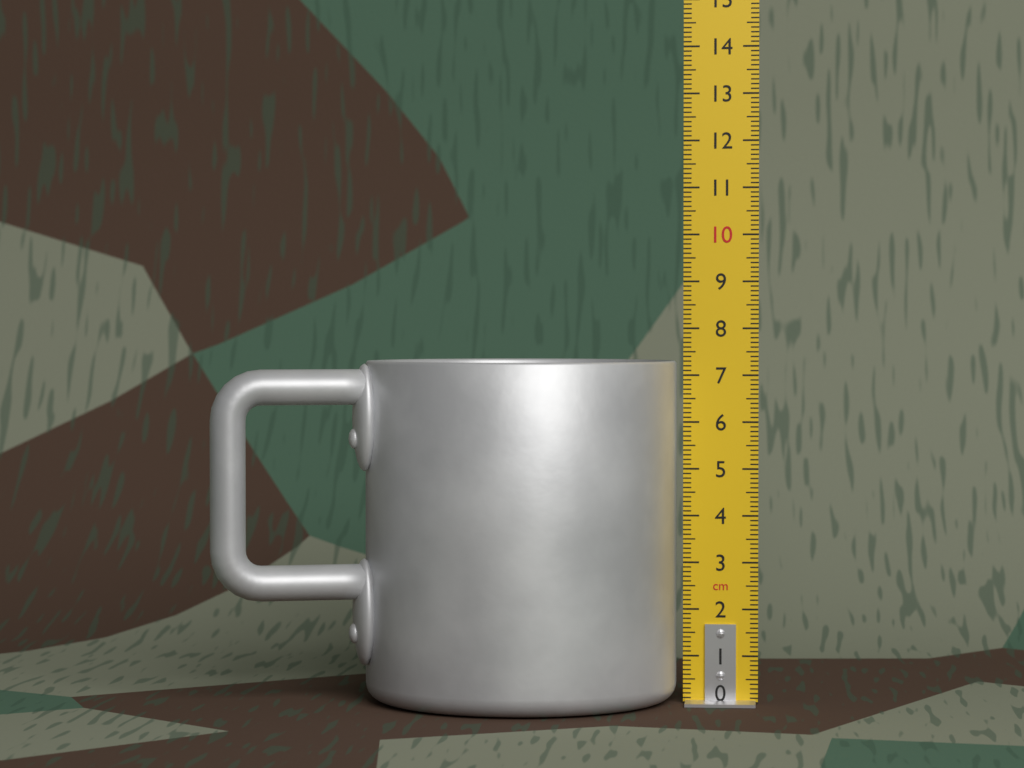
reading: 7.3 cm
